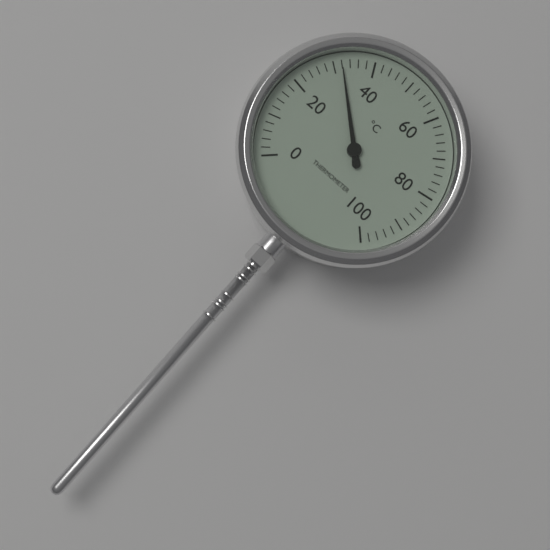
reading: 32 °C
